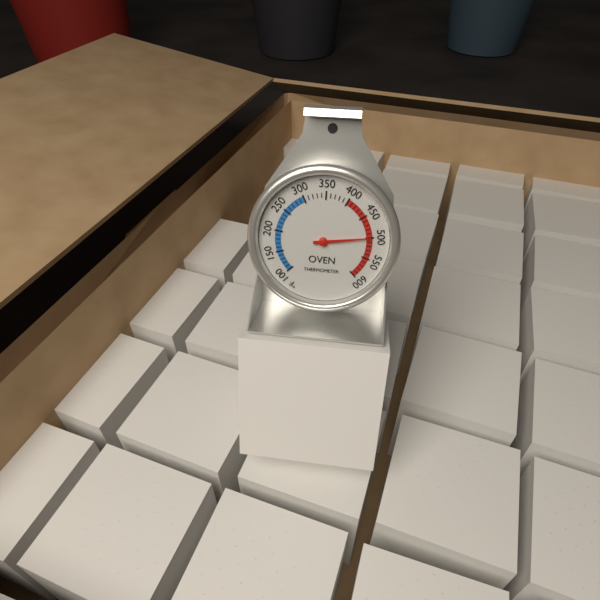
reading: 500 °F
